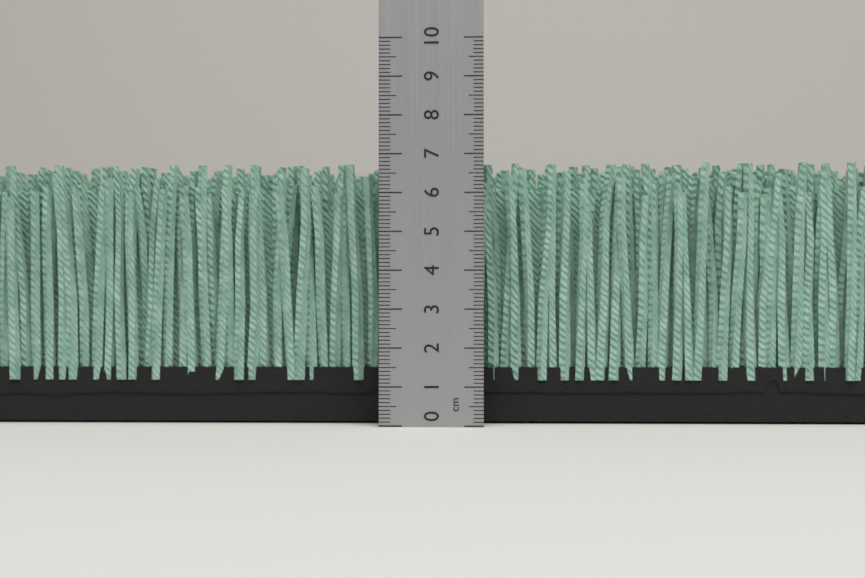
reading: 6.8 cm
